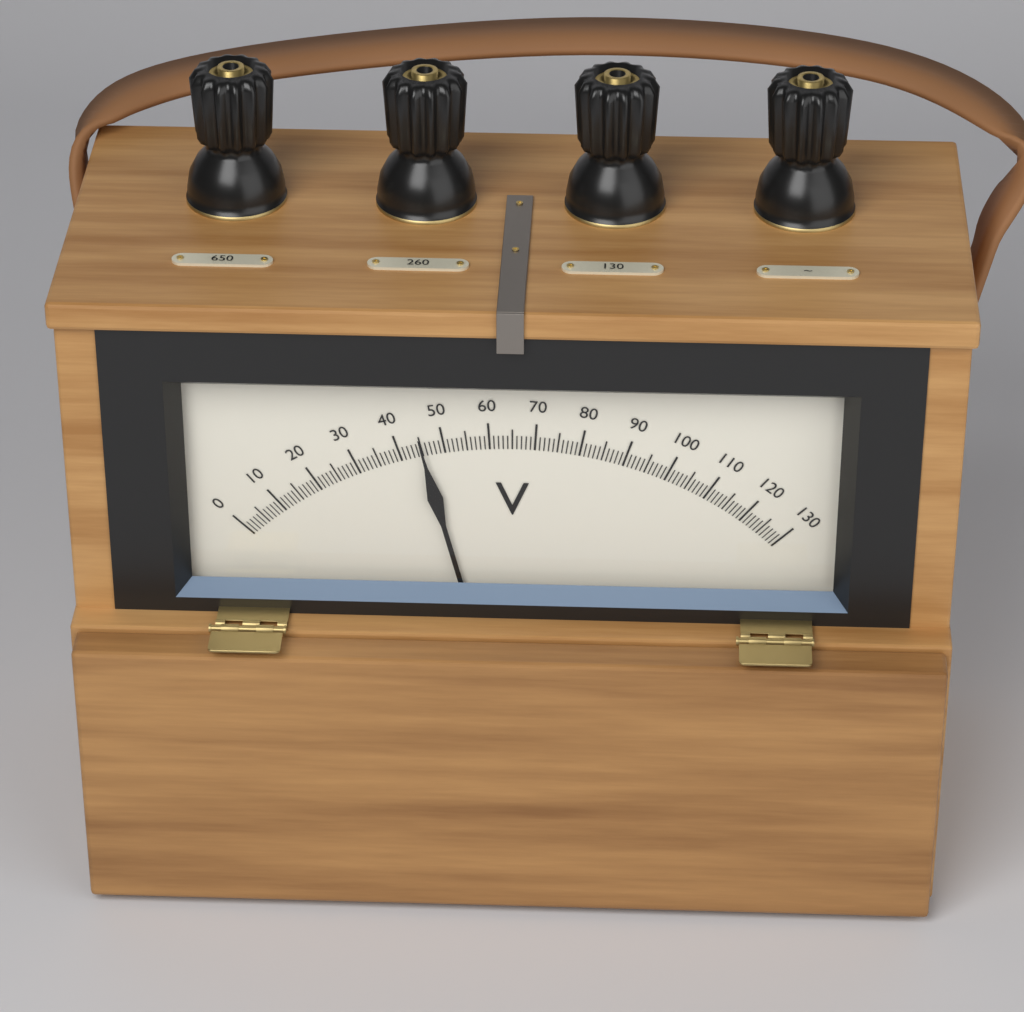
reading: 45 V
